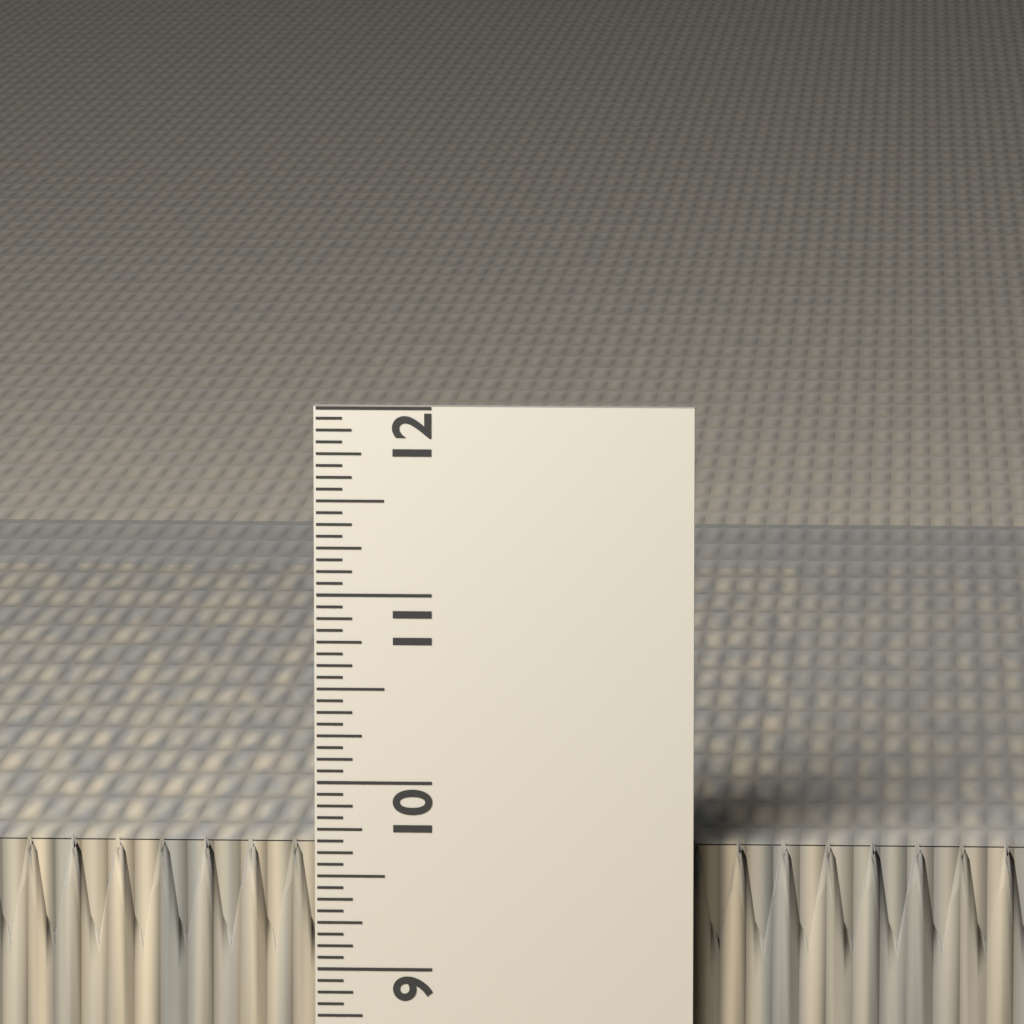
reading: 9.6875 in
